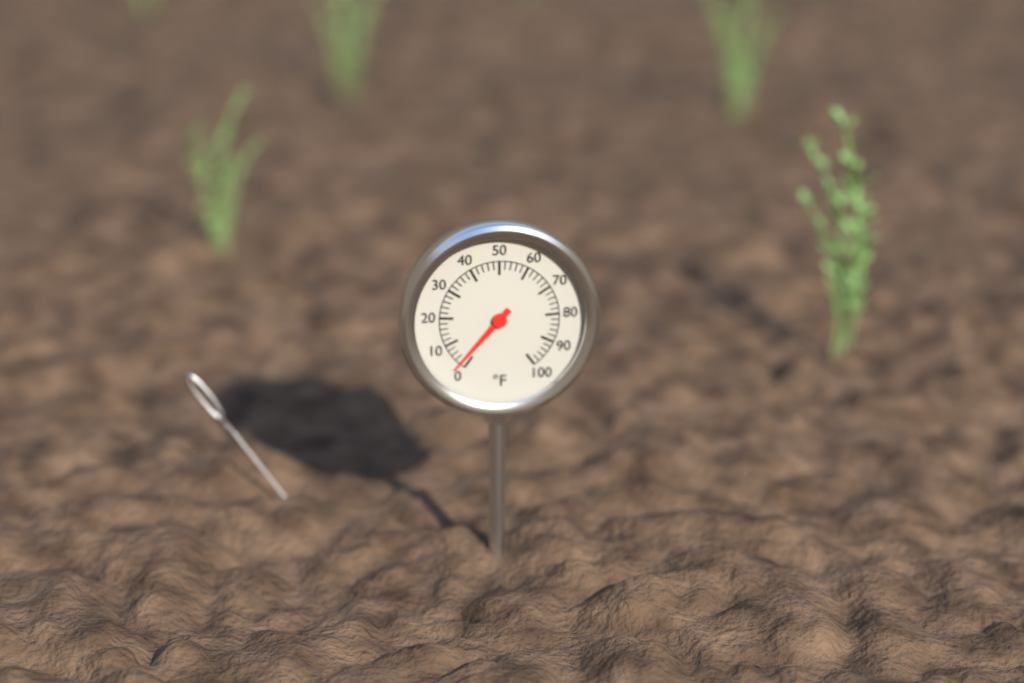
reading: 2 °F
